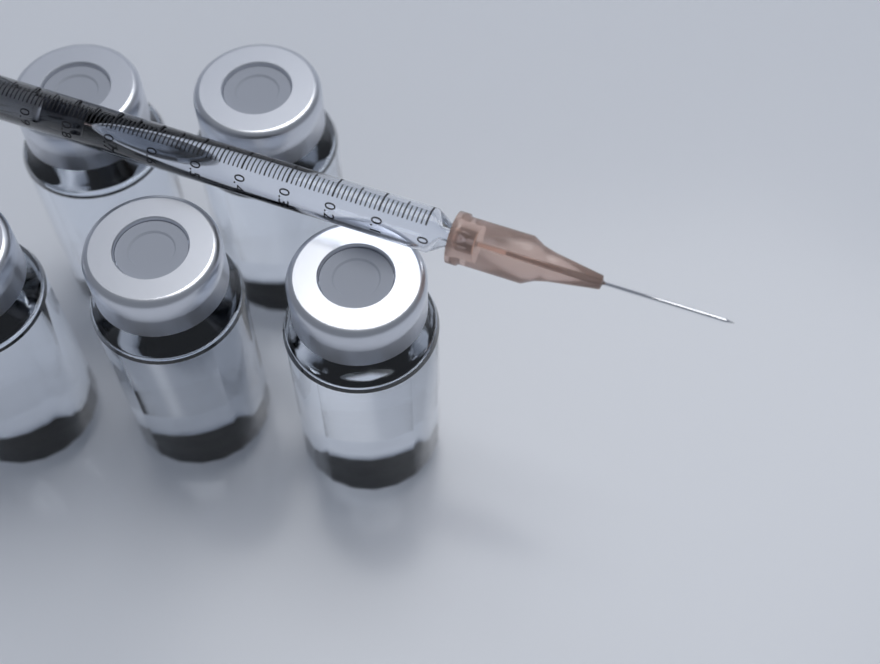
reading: 0.76 ml
